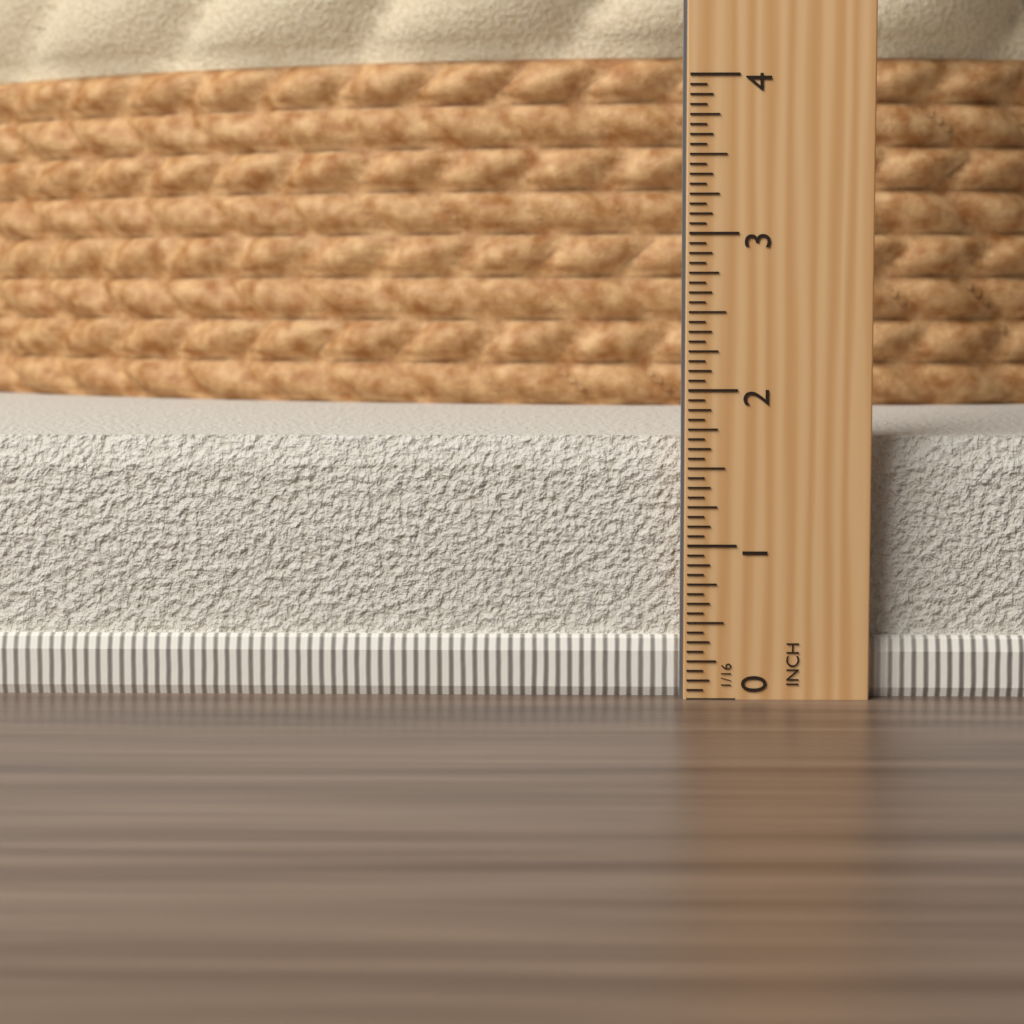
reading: 1.6875 in
